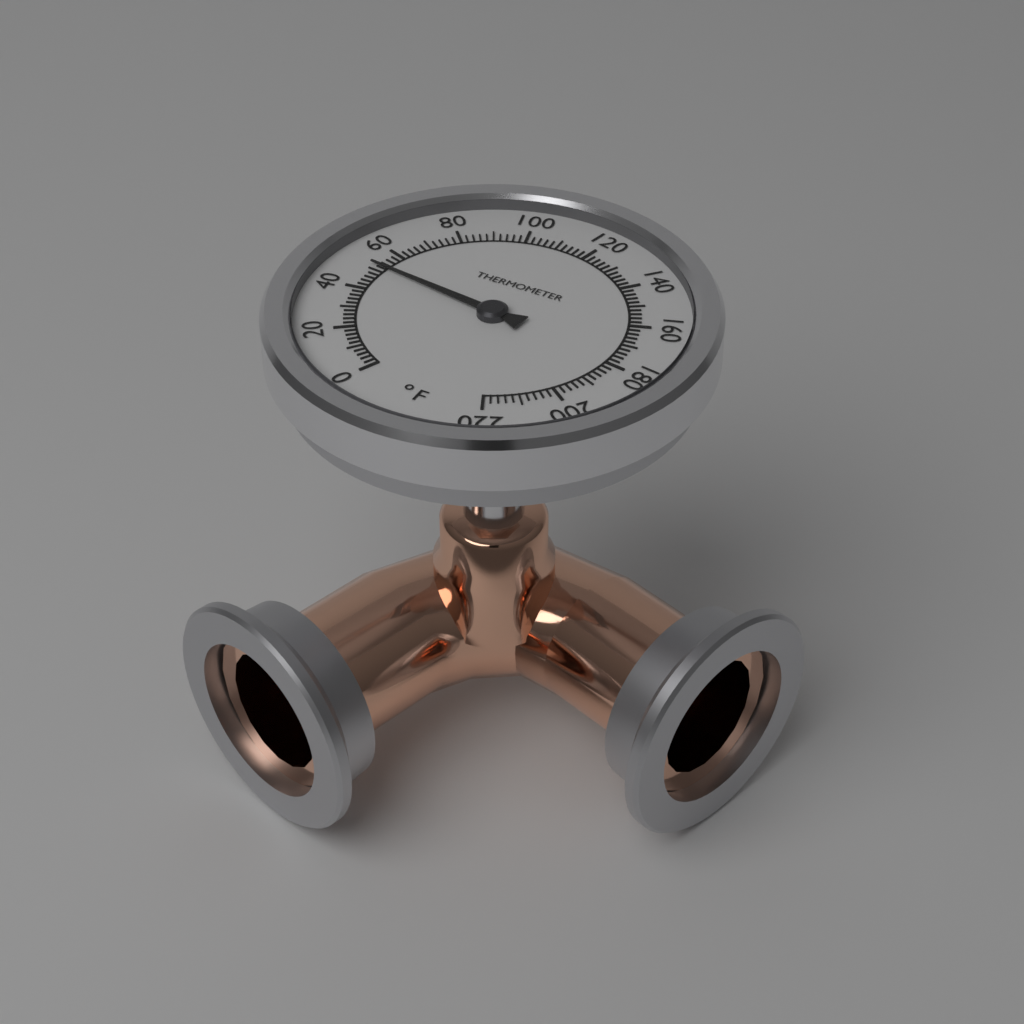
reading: 52 °F
